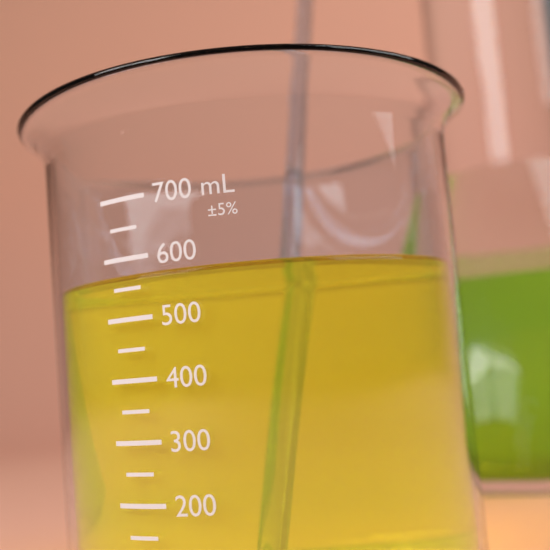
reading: 575 mL
